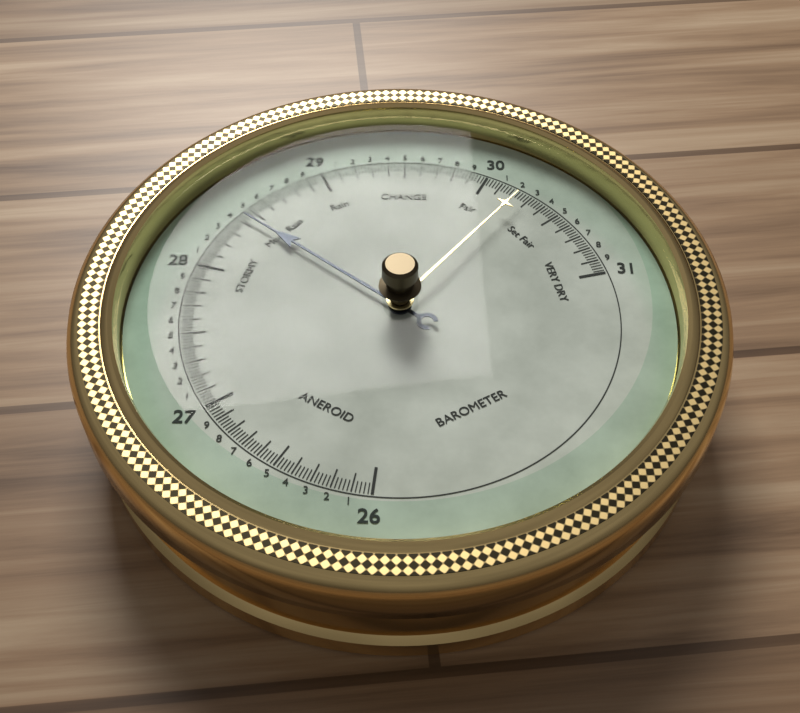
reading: 28.44 (no unit)
